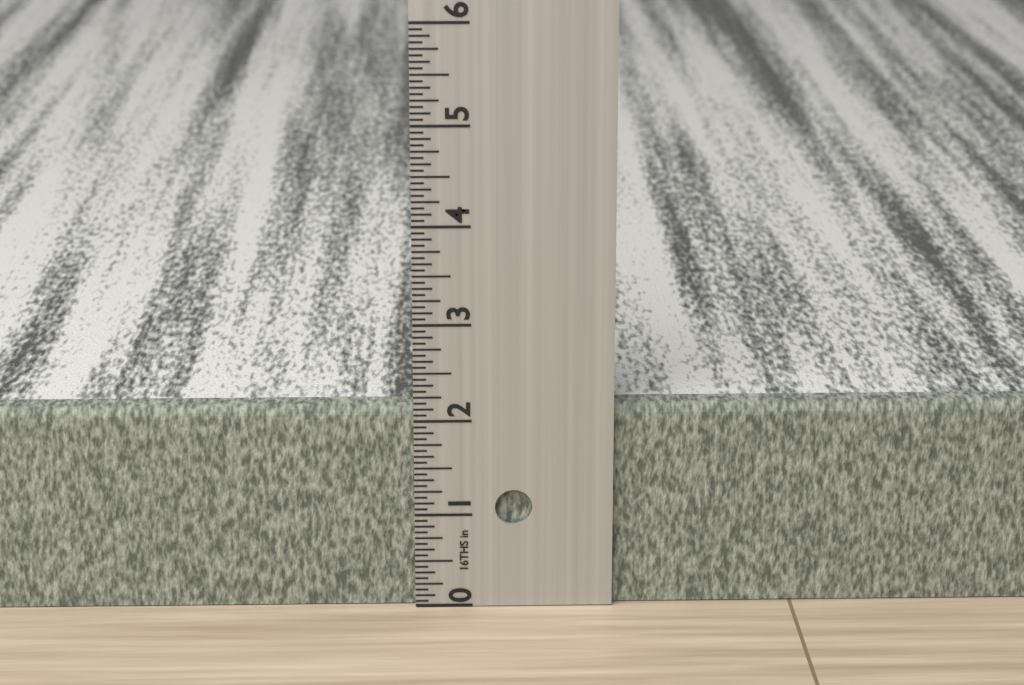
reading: 2.1250 in
